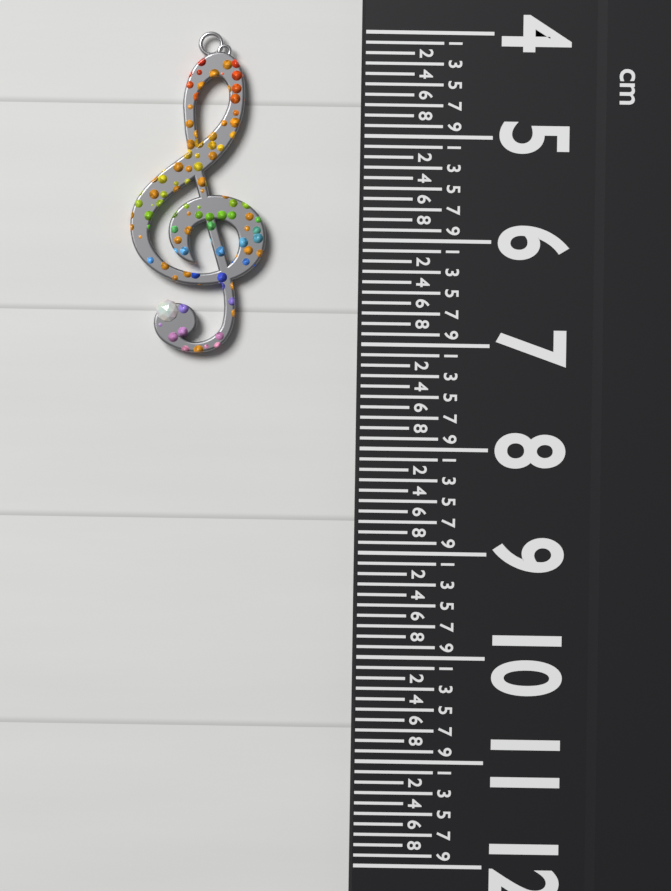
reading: 7.1 cm
